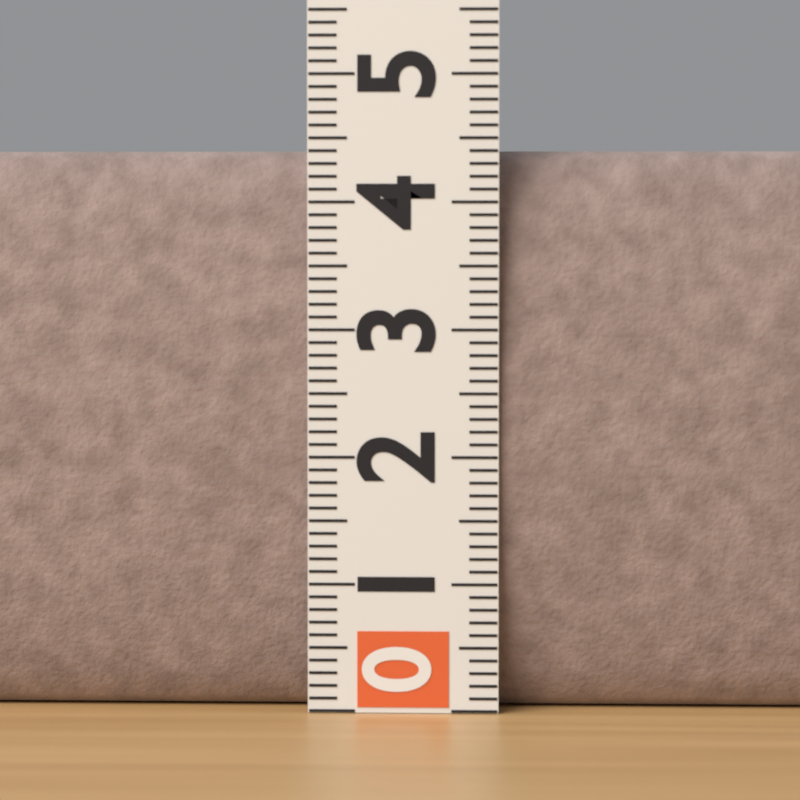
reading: 4.4 (no unit)
